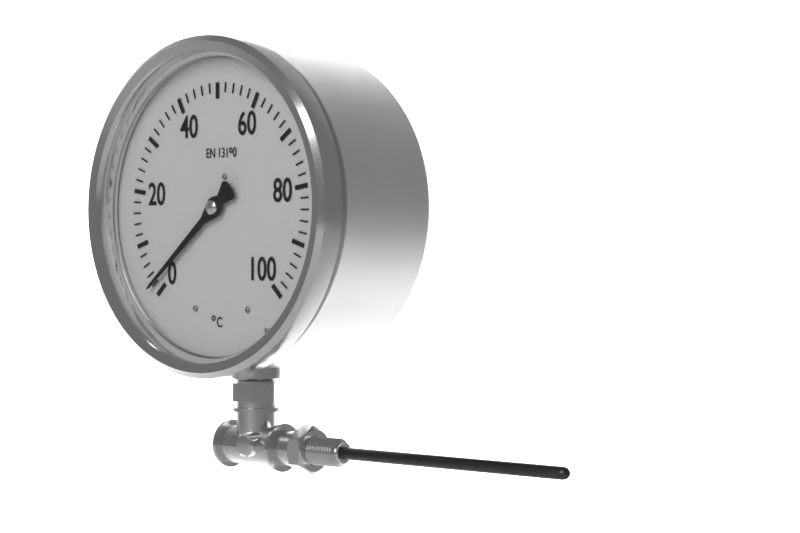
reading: 2 °C
